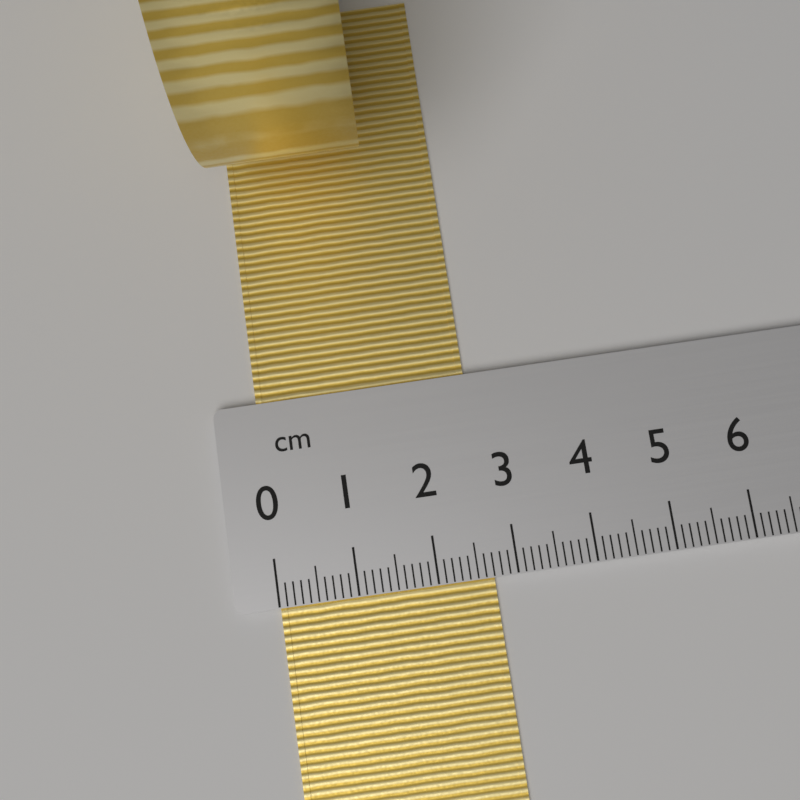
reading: 2.7 cm
